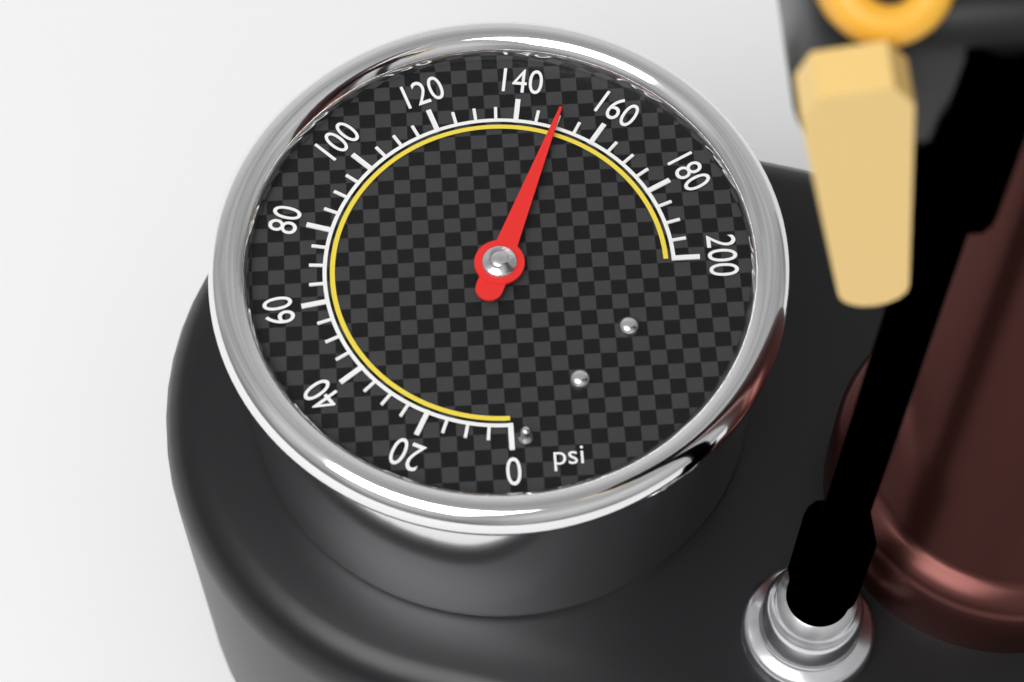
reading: 150 psi
